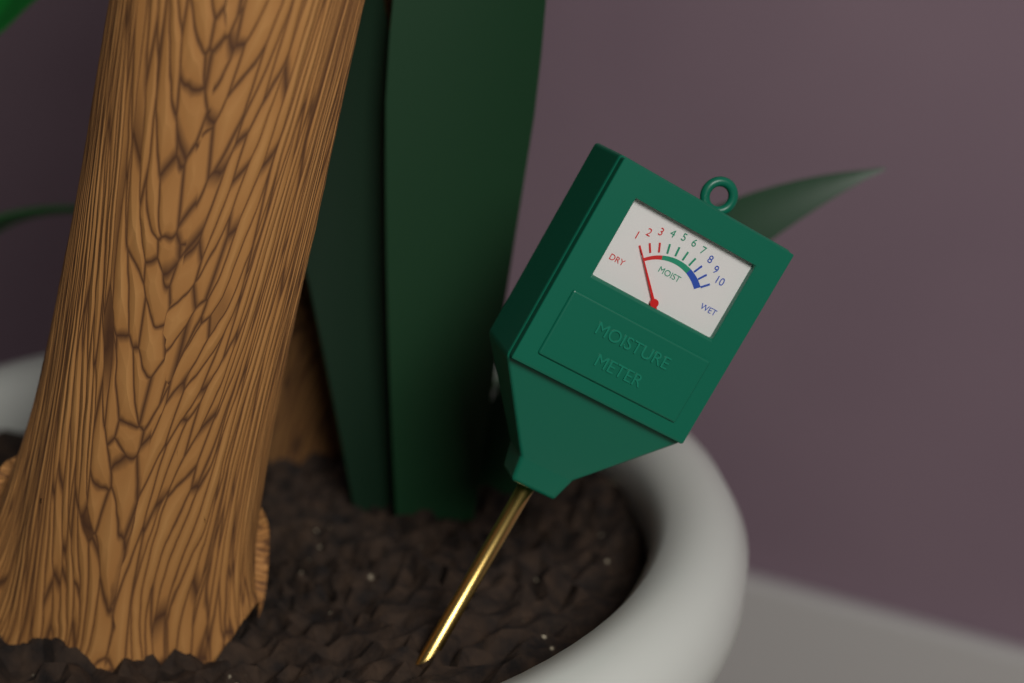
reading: 1 (no unit)
